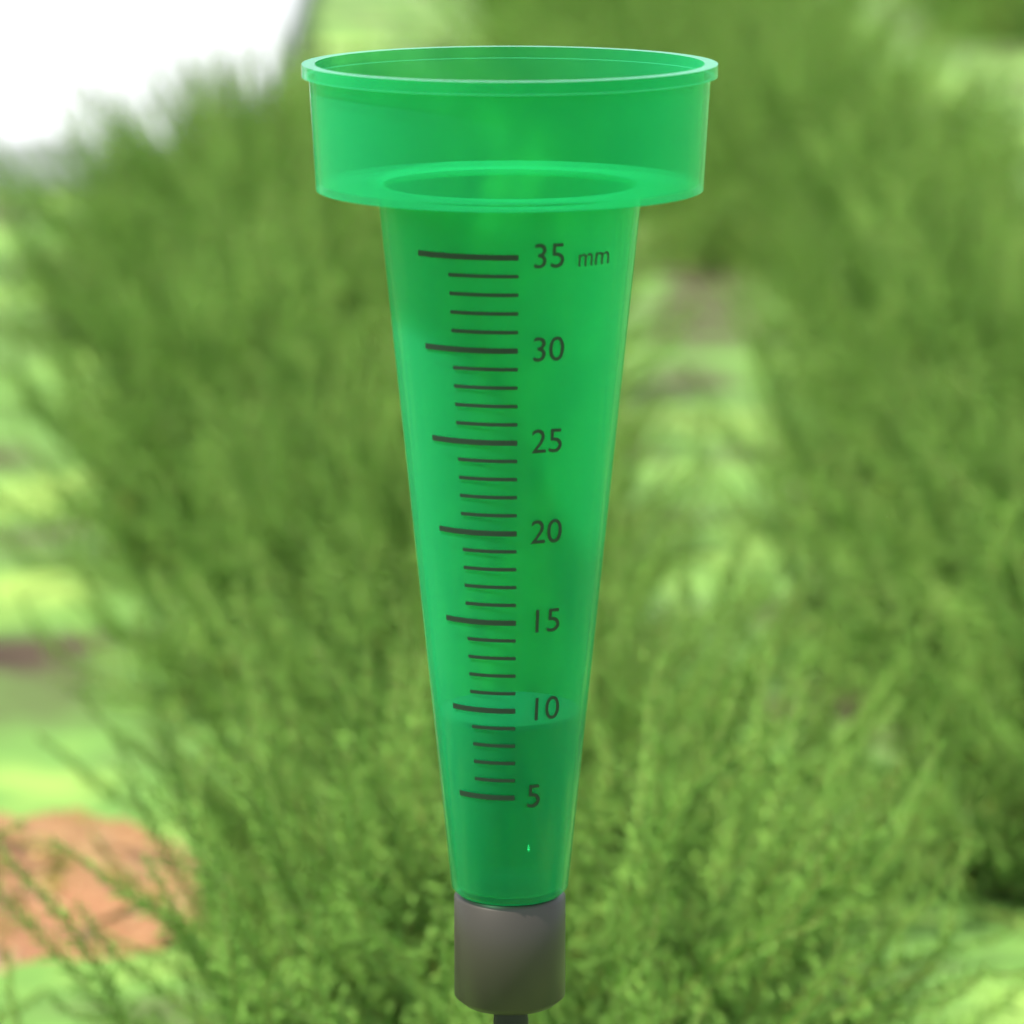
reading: 9 mm
